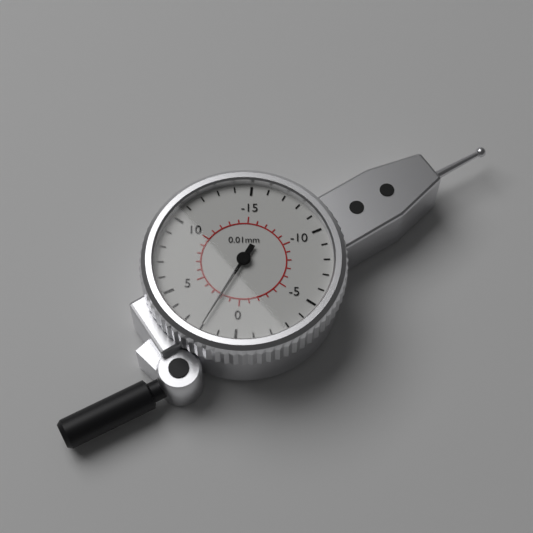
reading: 0.02 mm
